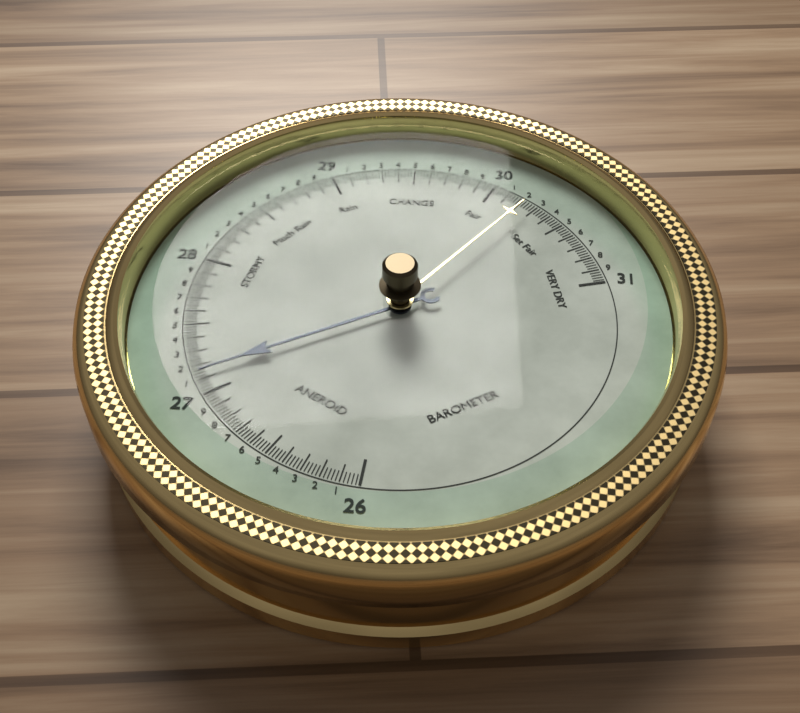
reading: 27.14 (no unit)
